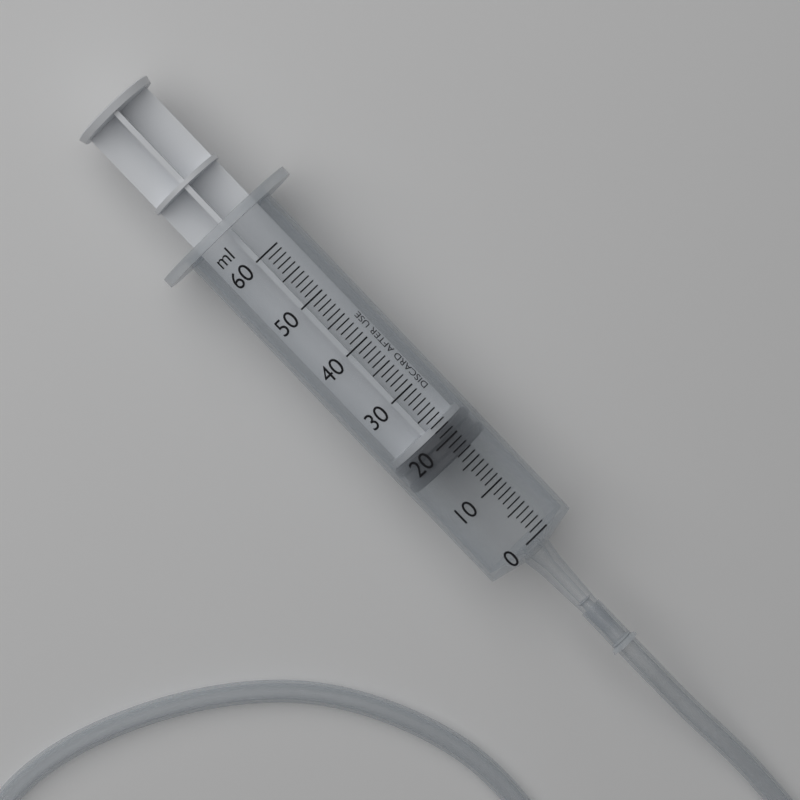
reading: 17 ml
